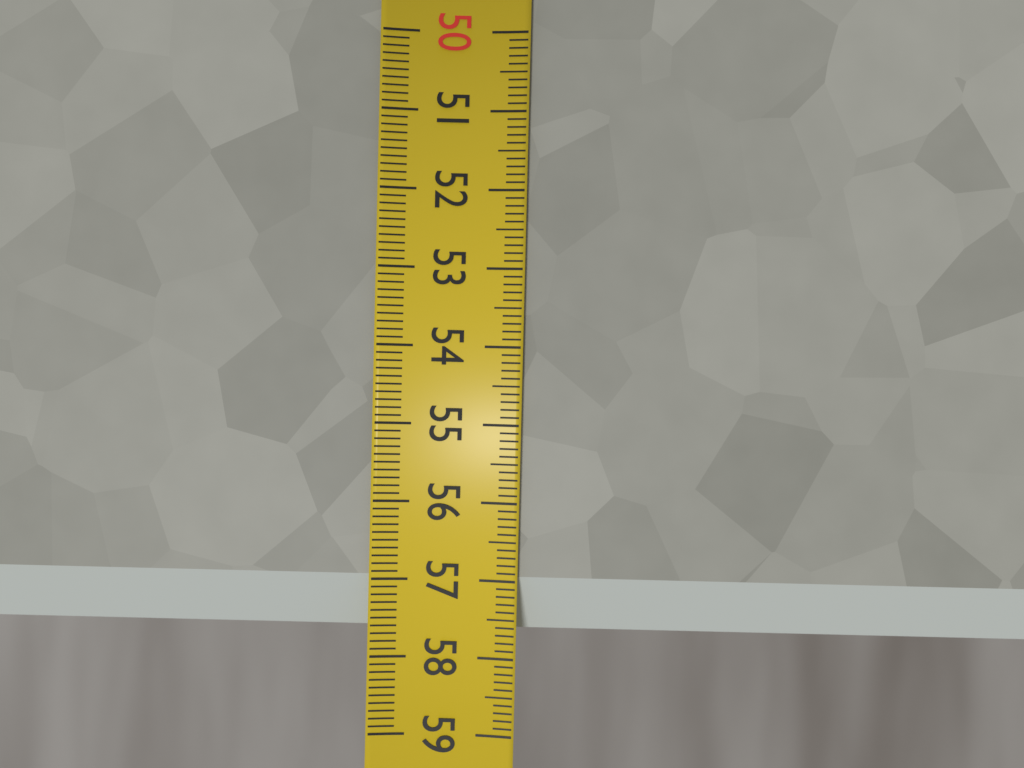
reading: 57.7 (no unit)
